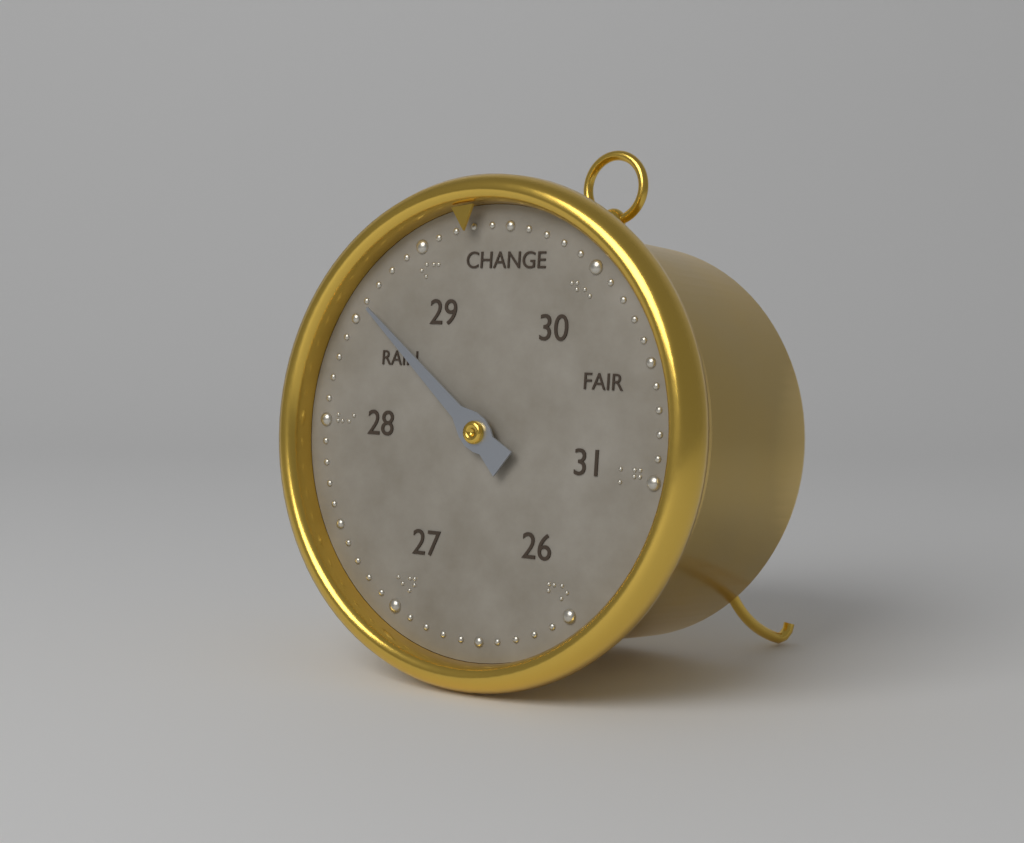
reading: 28.6 (no unit)
